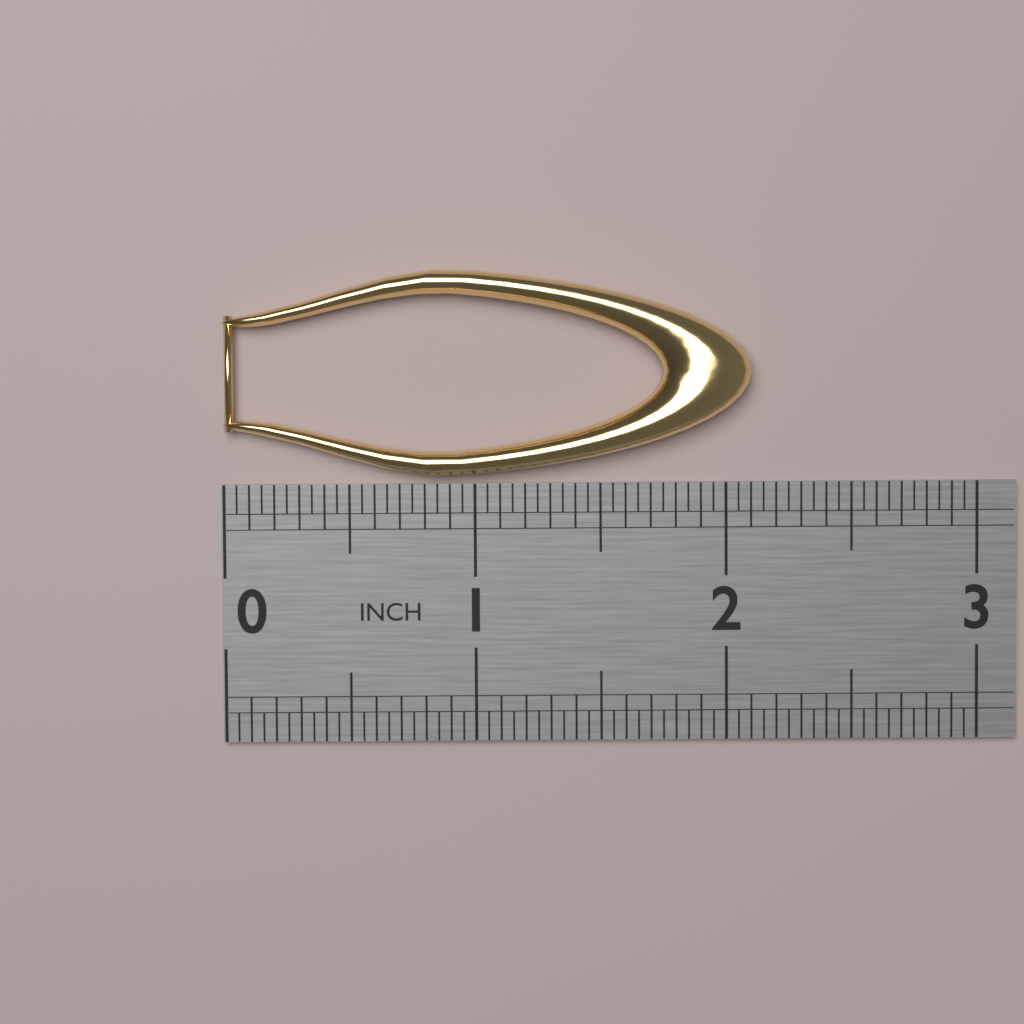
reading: 2.10 in
